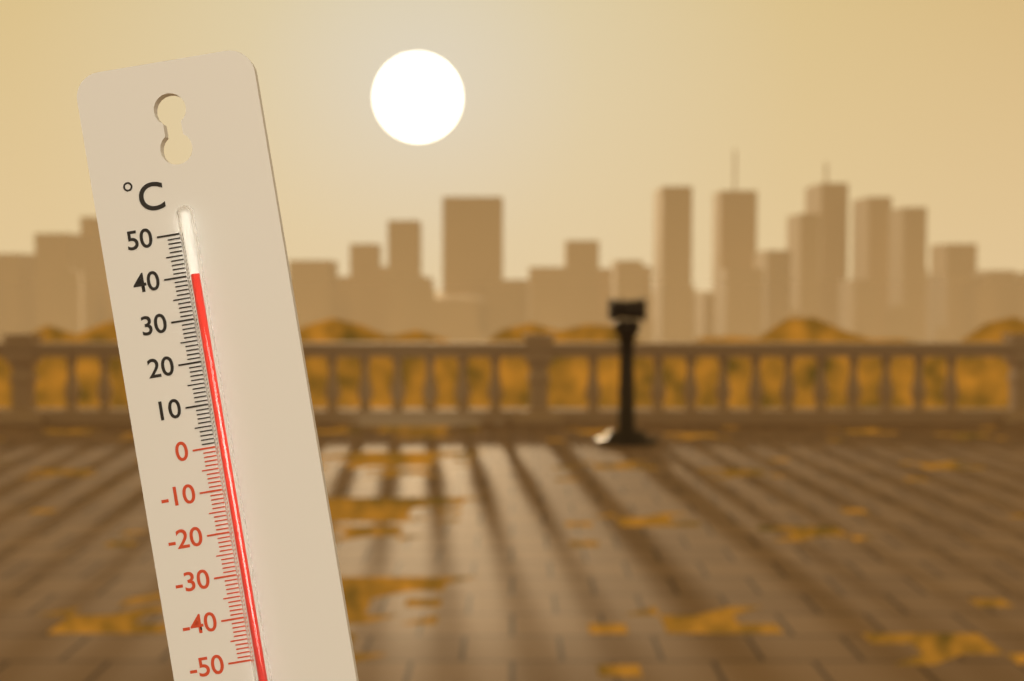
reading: 40 °C
